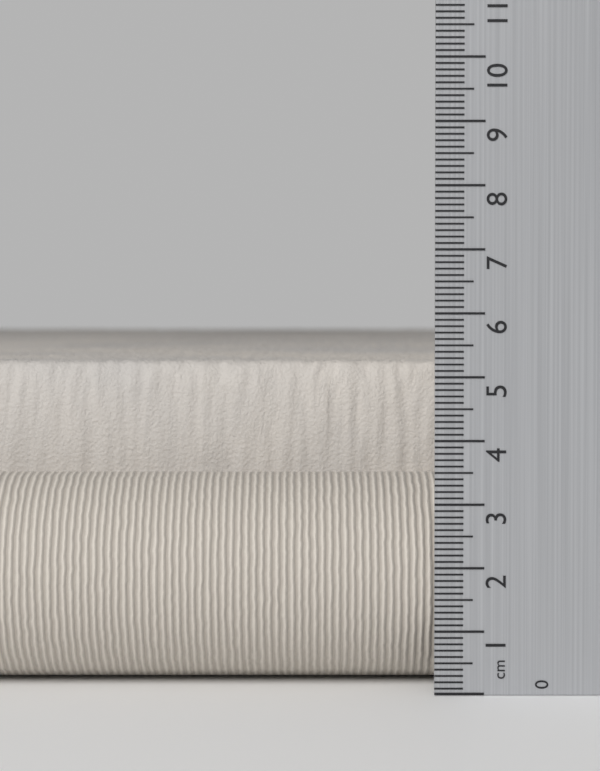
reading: 5.2 cm
